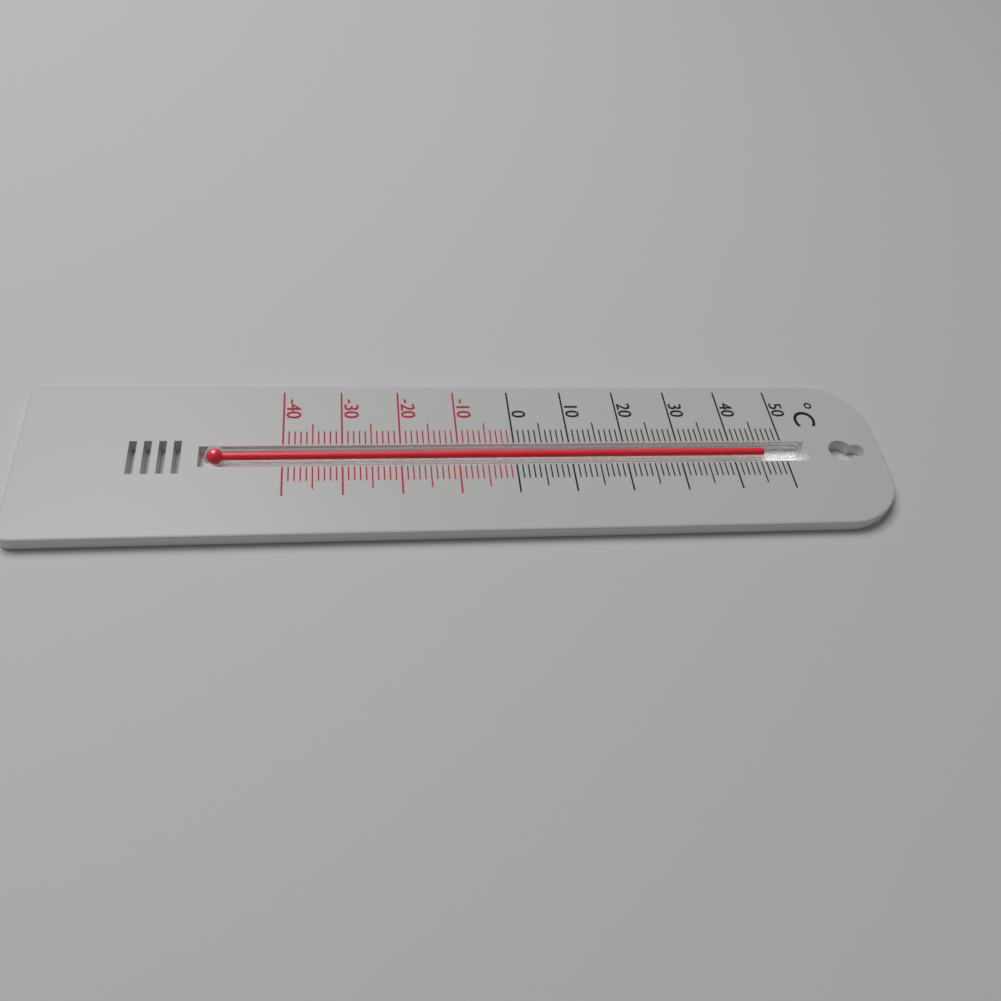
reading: 46 °C
